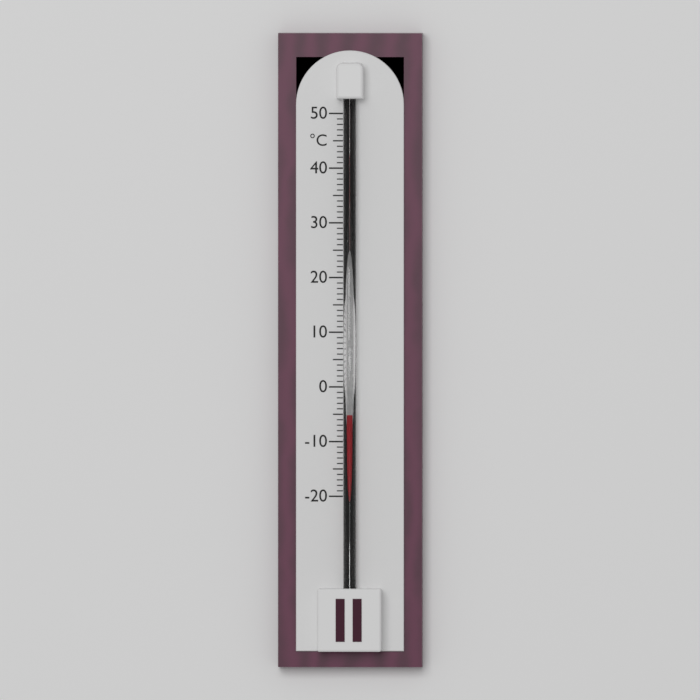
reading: -5 °C
